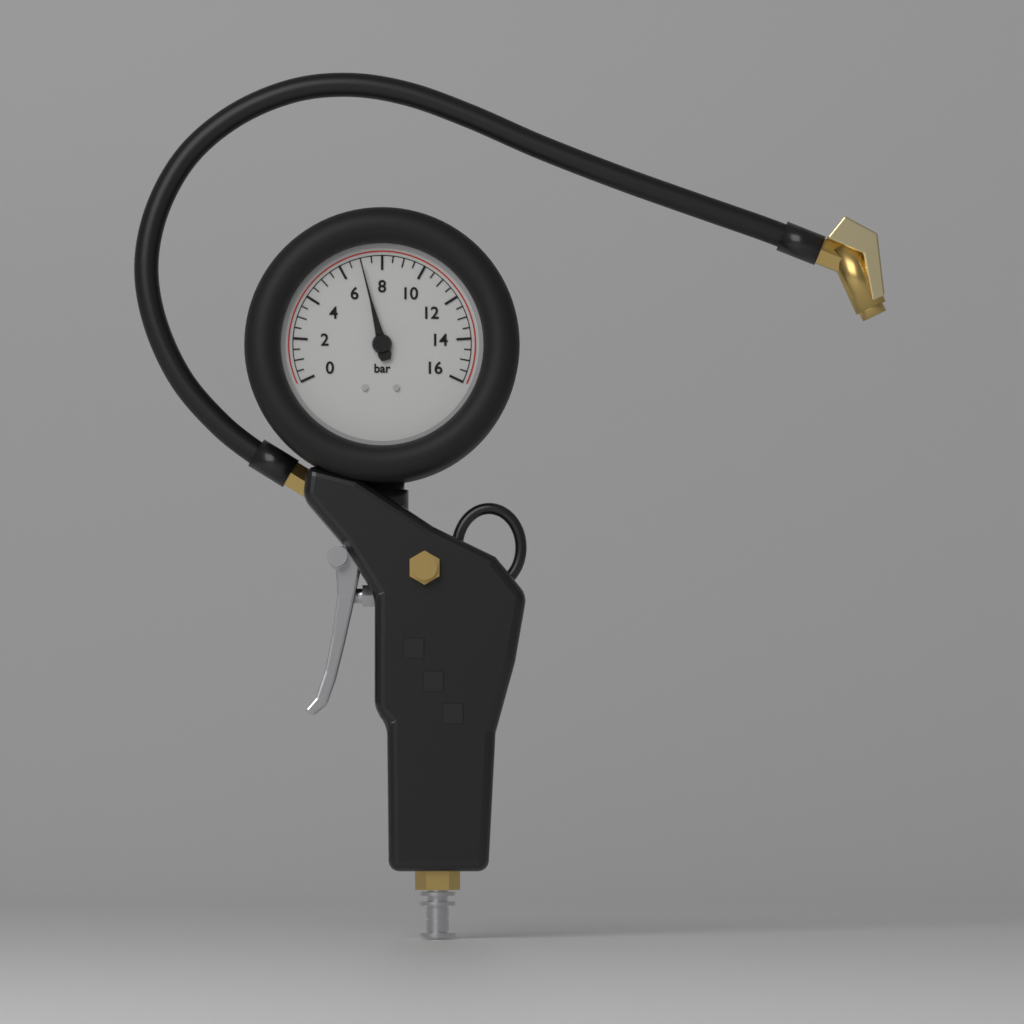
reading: 7.0 bar
